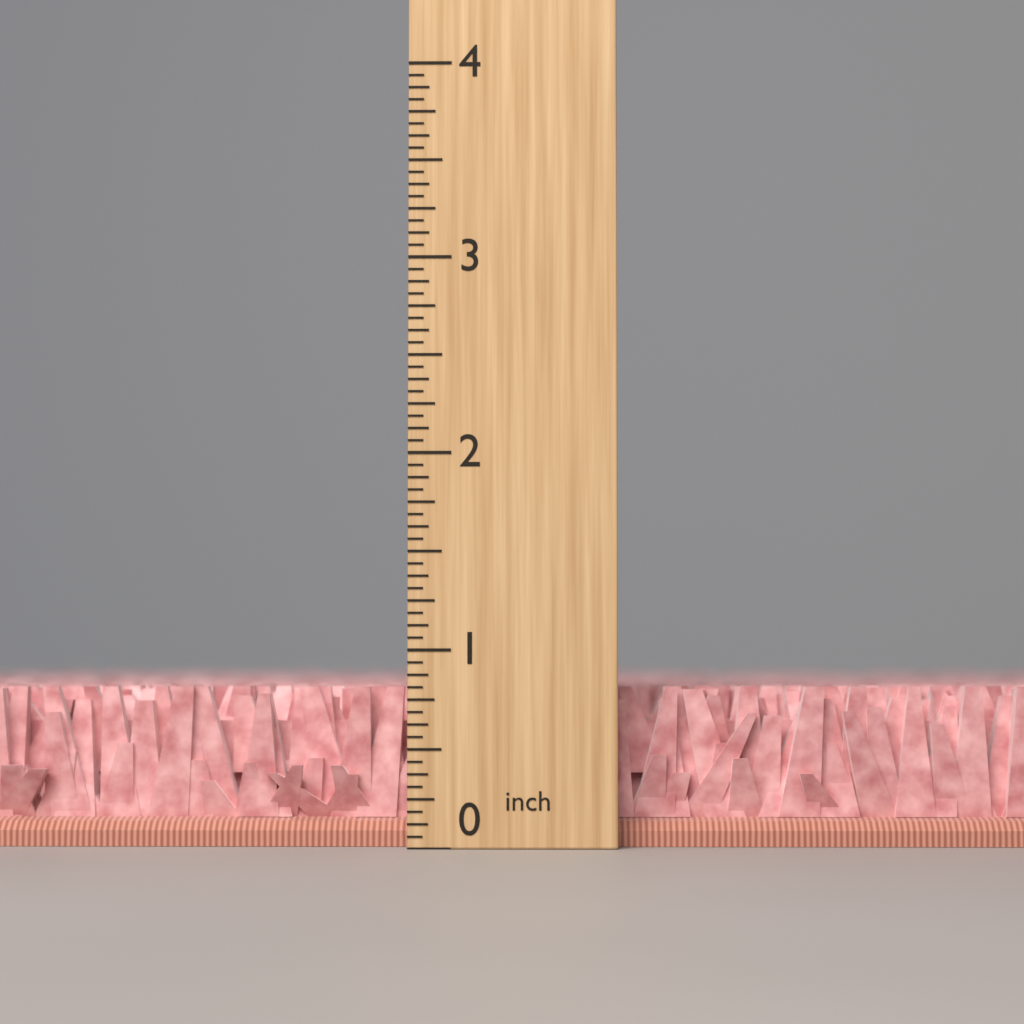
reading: 0.8125 inch
